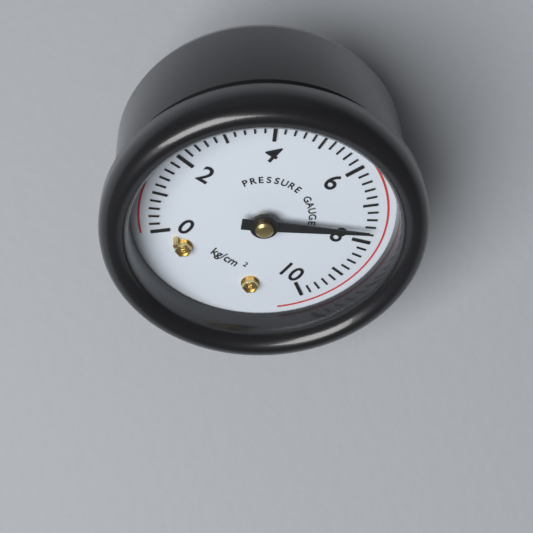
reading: 7.6 kg/cm²
